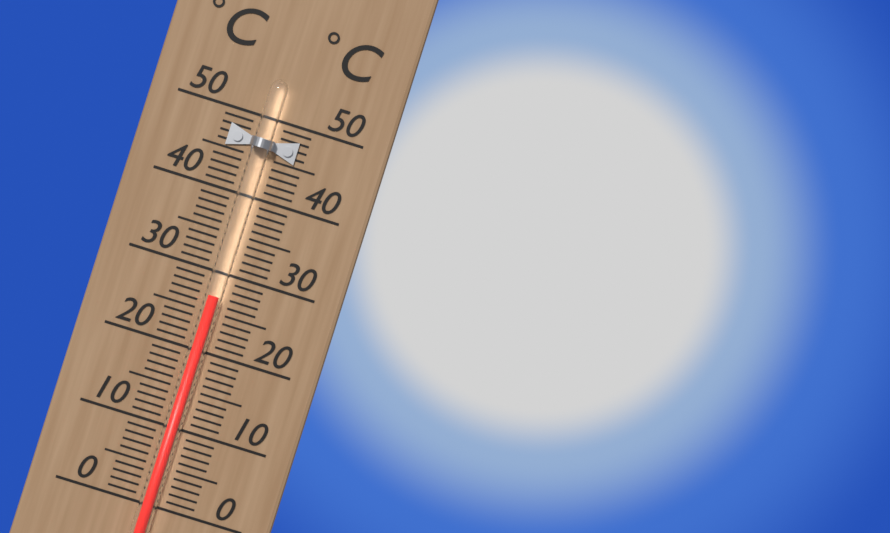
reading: 27 °C
